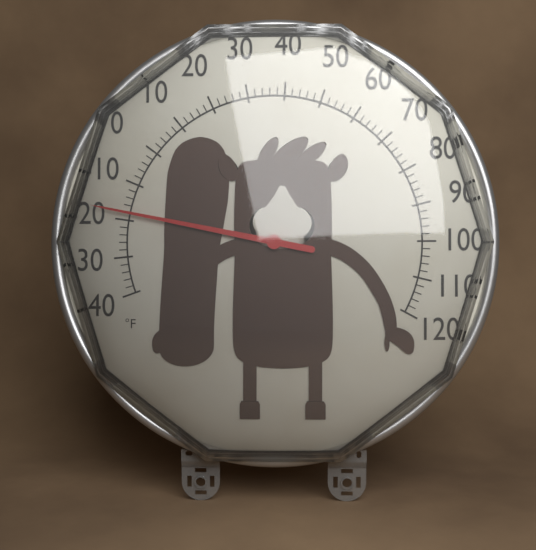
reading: -18 °F
